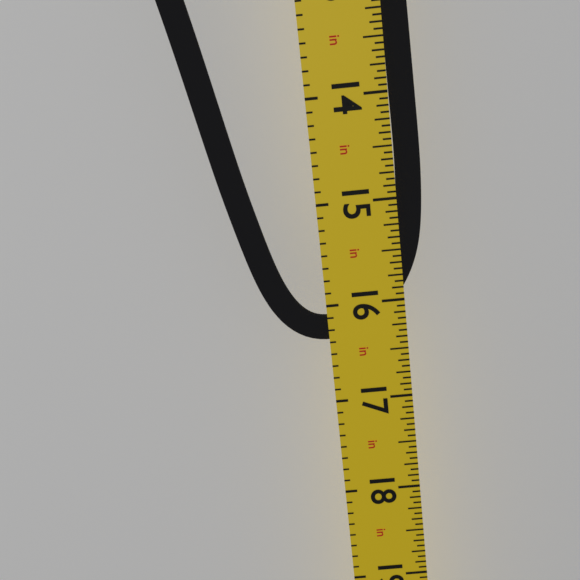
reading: 16.3750 in
